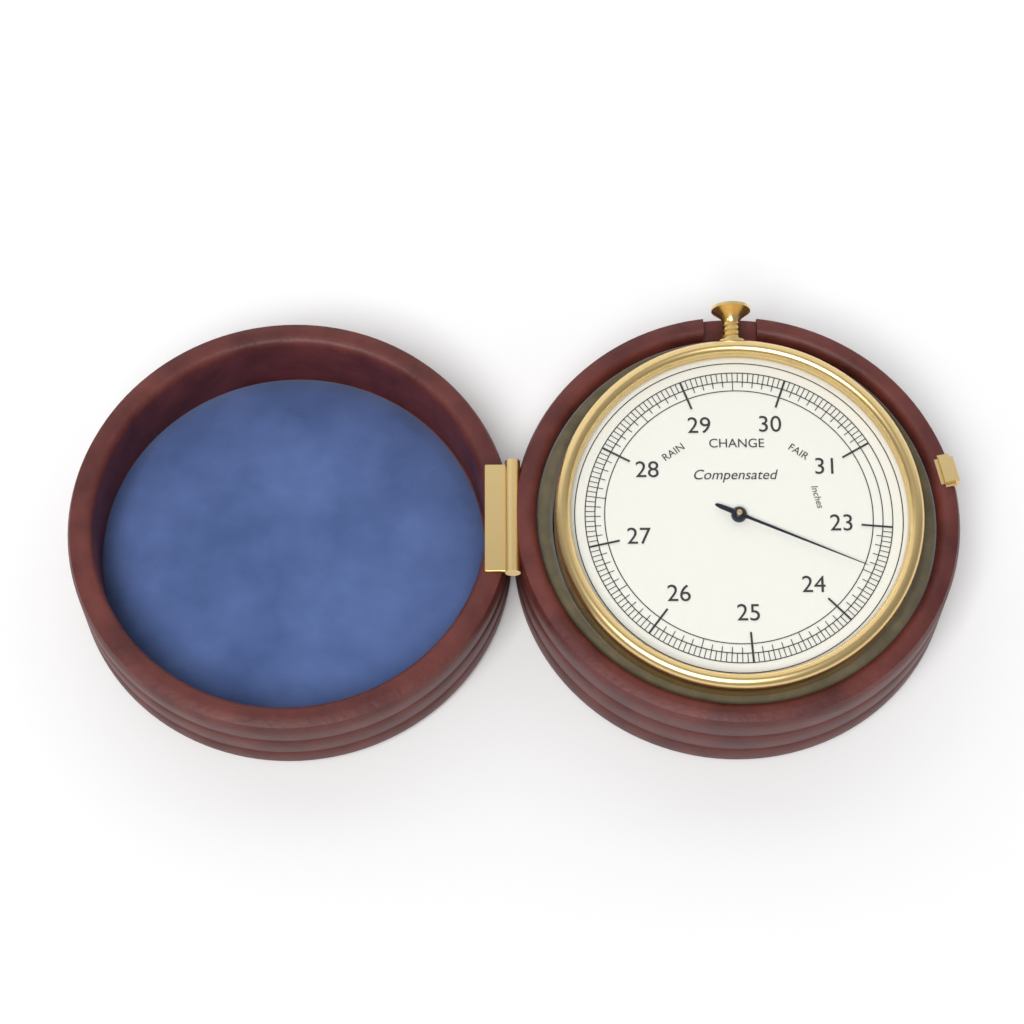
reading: 23.45 inches
